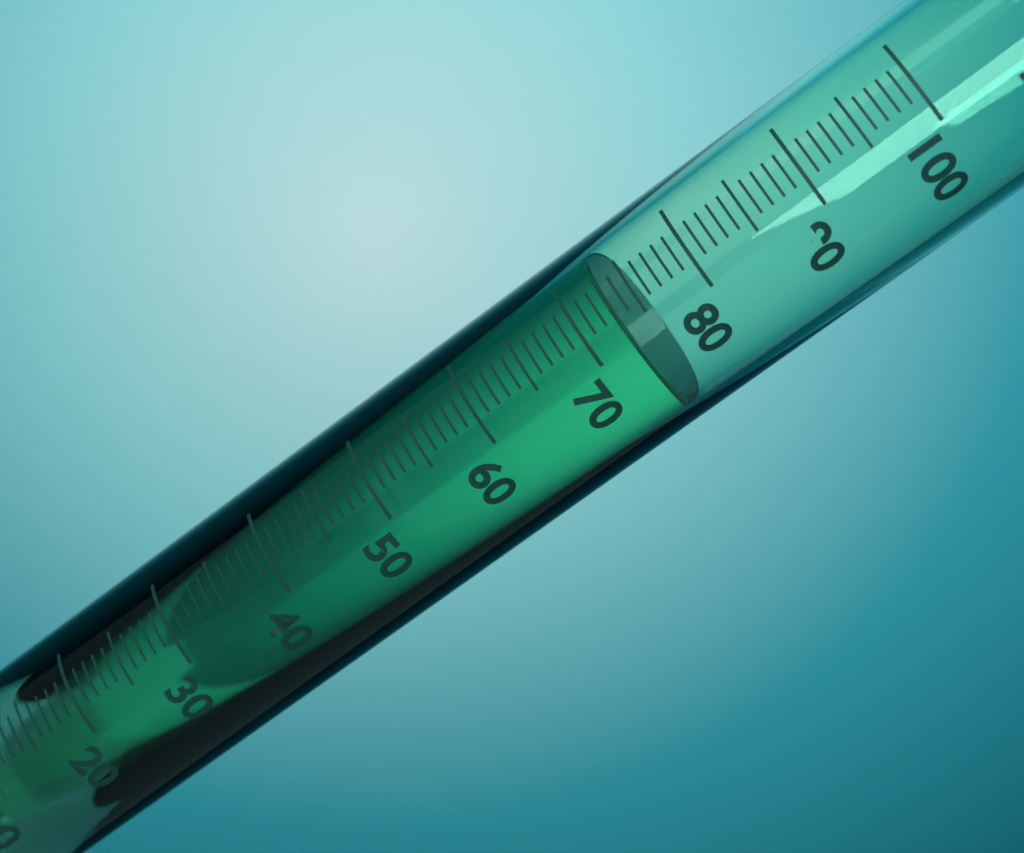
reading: 73 ml
